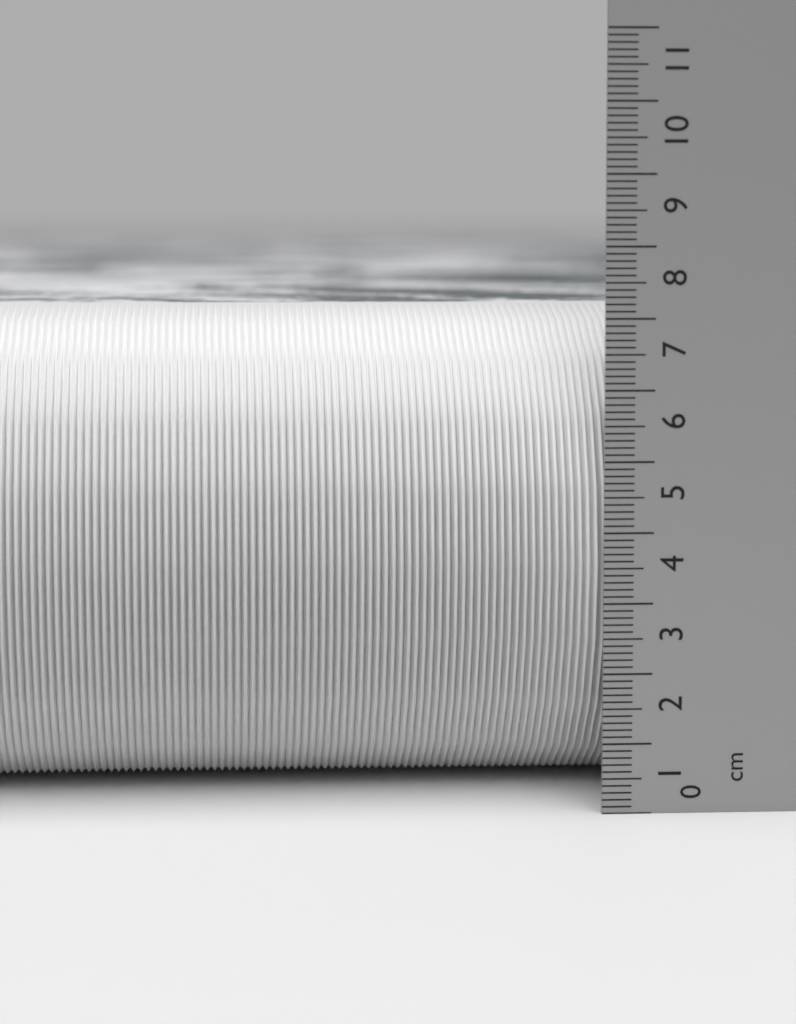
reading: 7.1 cm
